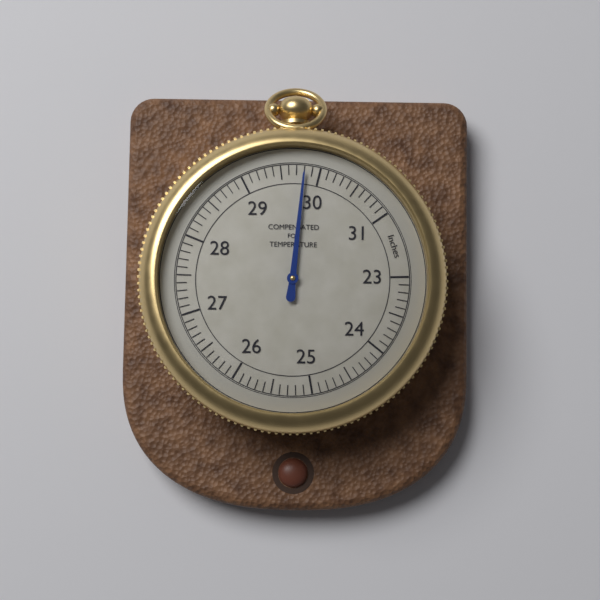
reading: 29.8 inches
